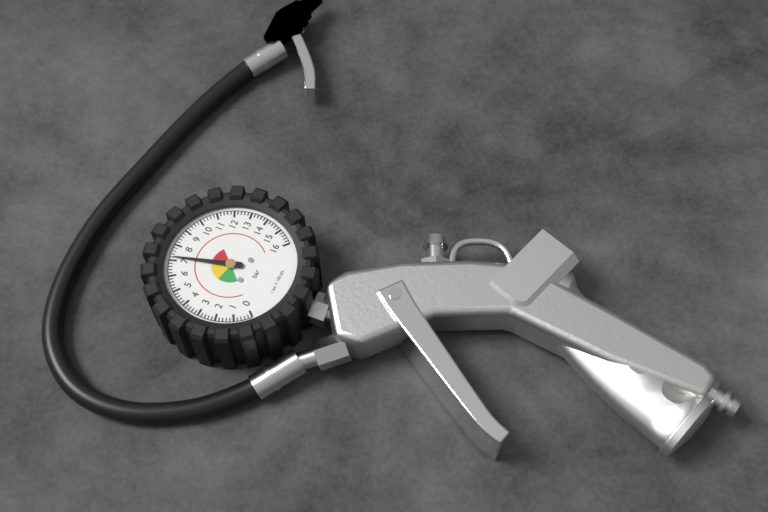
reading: 7.2 bar
